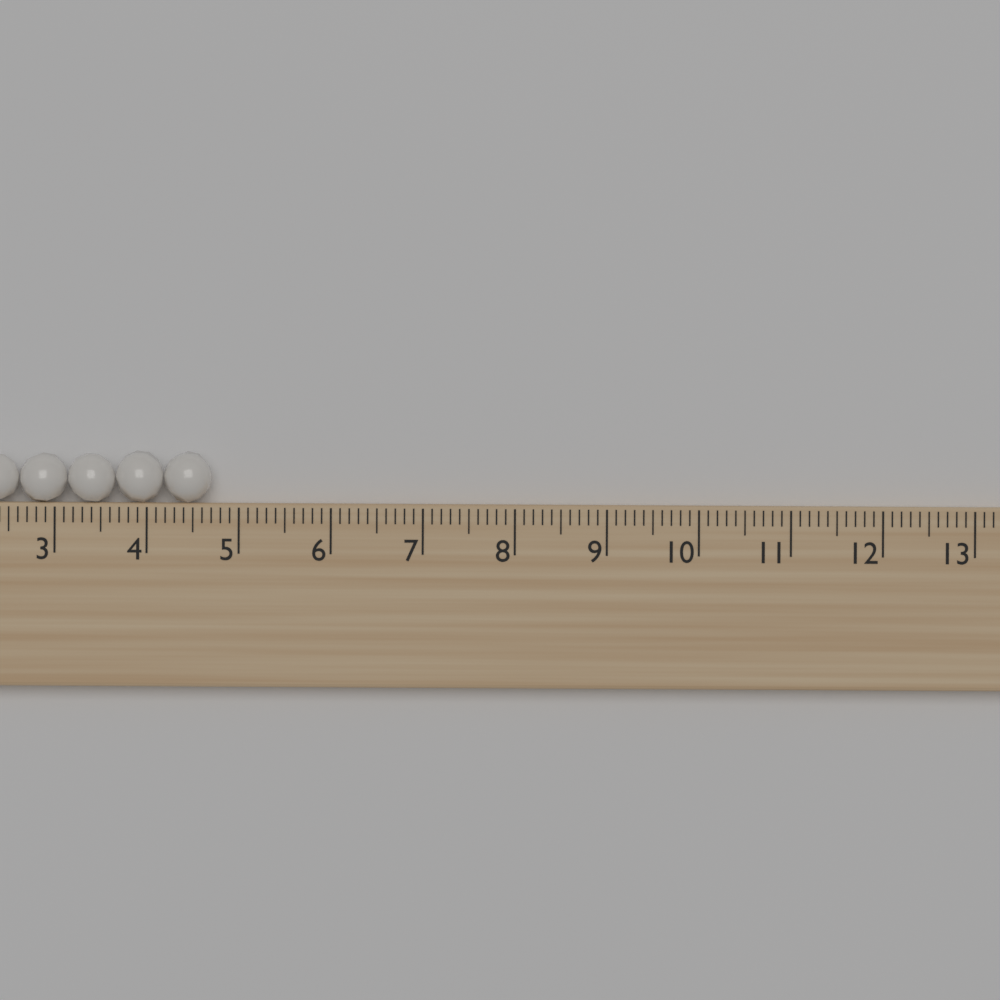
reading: 4.7 (no unit)
